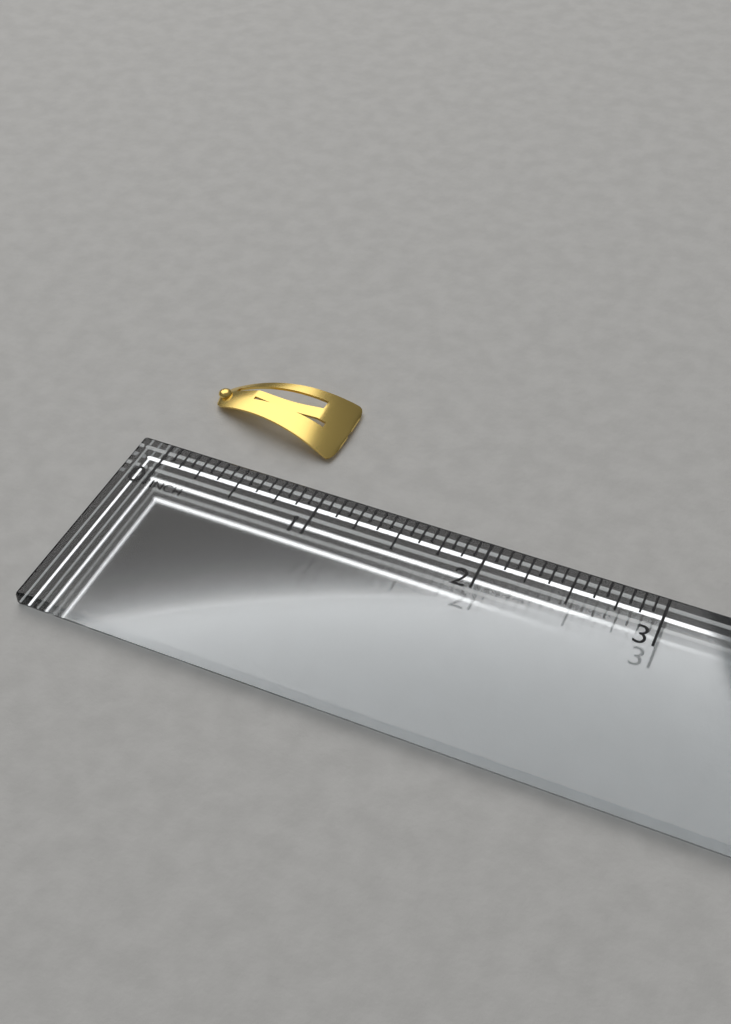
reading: 0.8750 in
